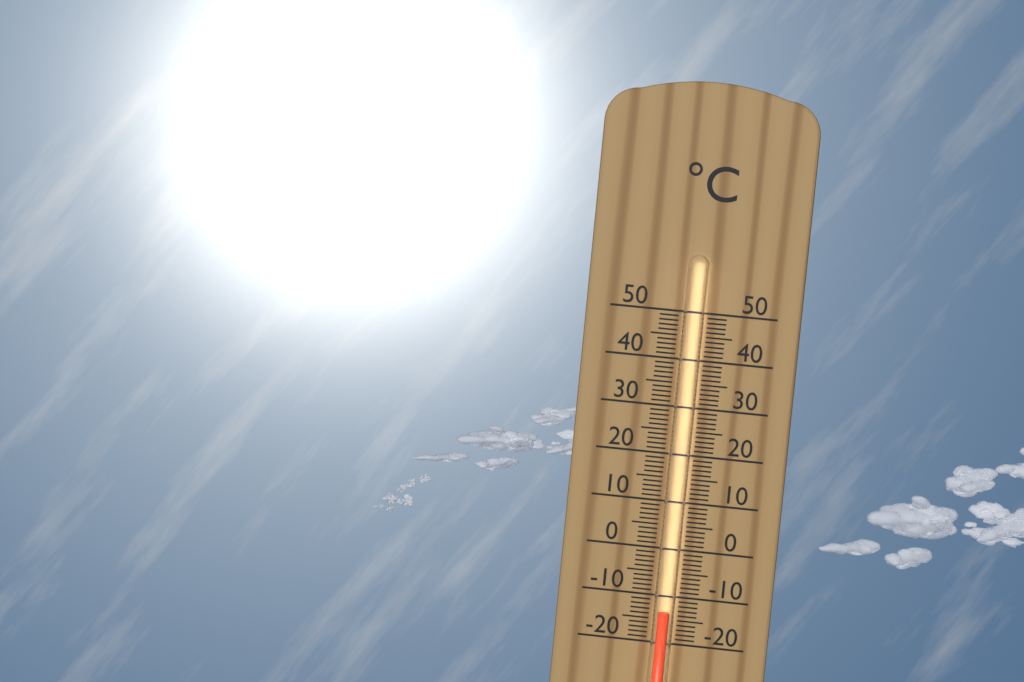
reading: -13 °C
